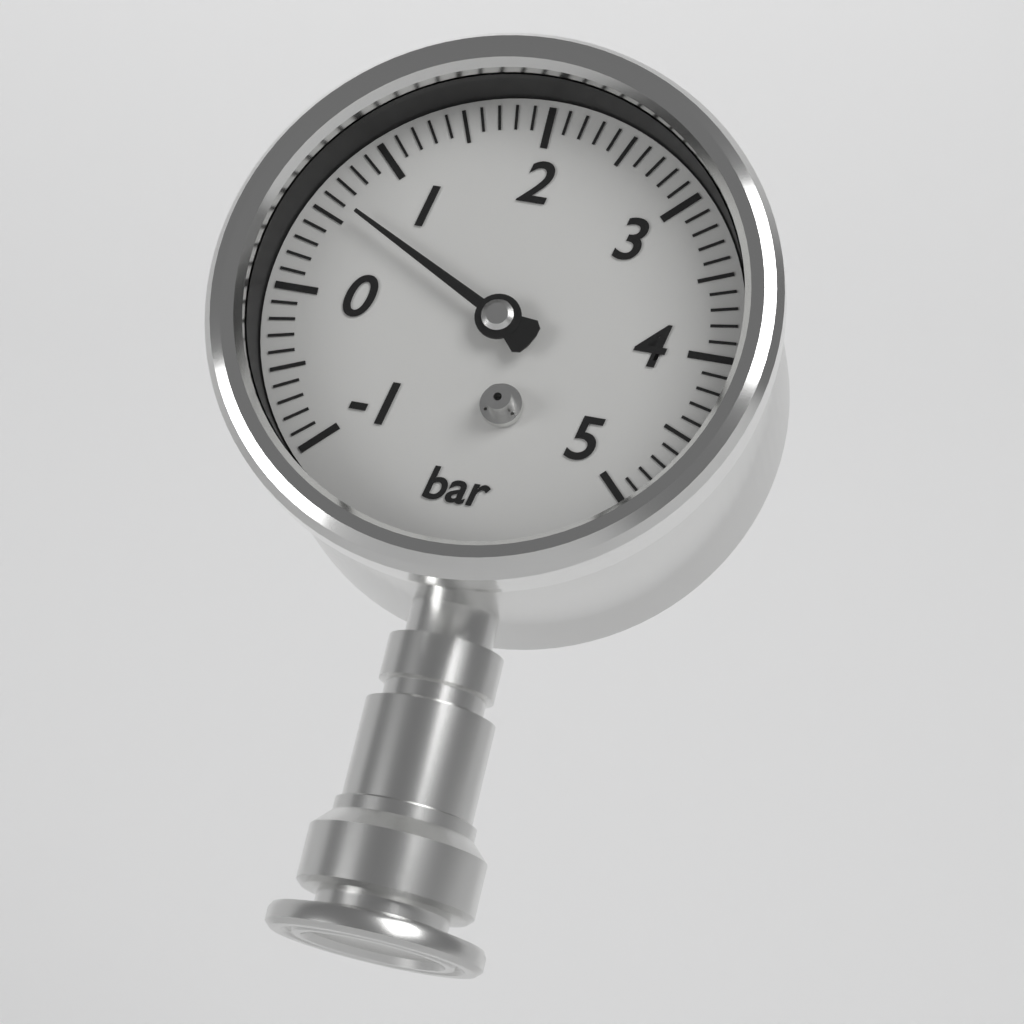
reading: 0.6 bar
